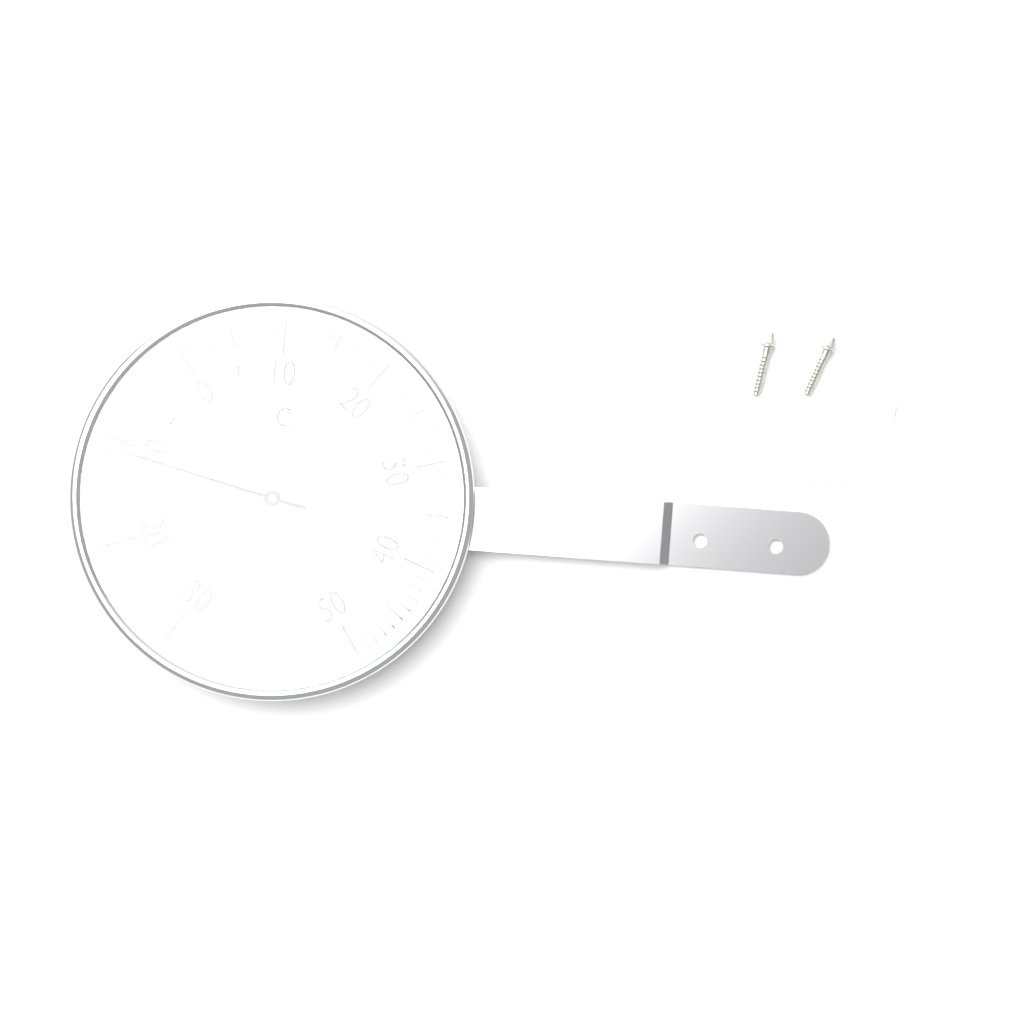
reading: -11 °C
